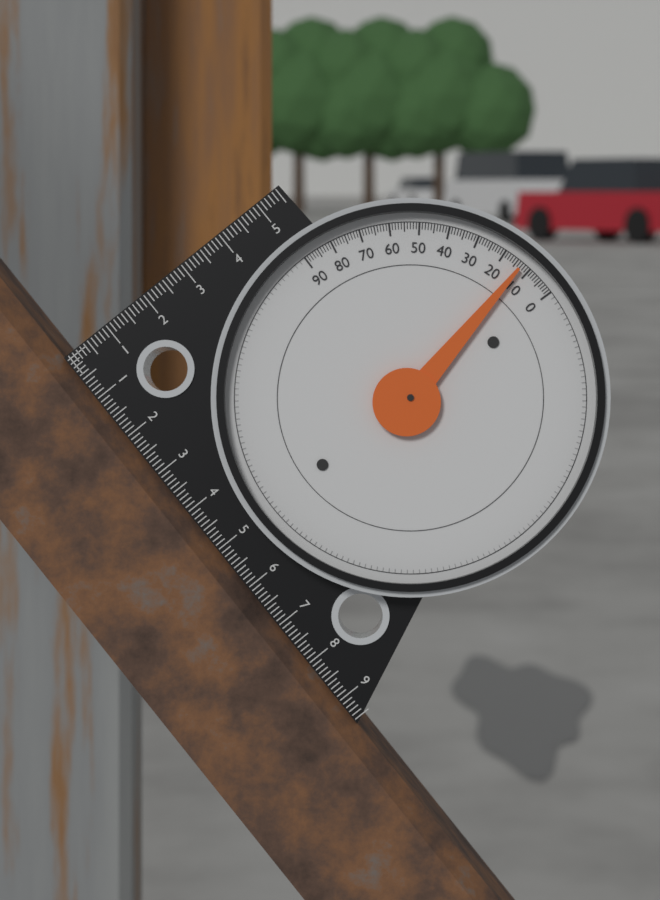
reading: 13 (no unit)
